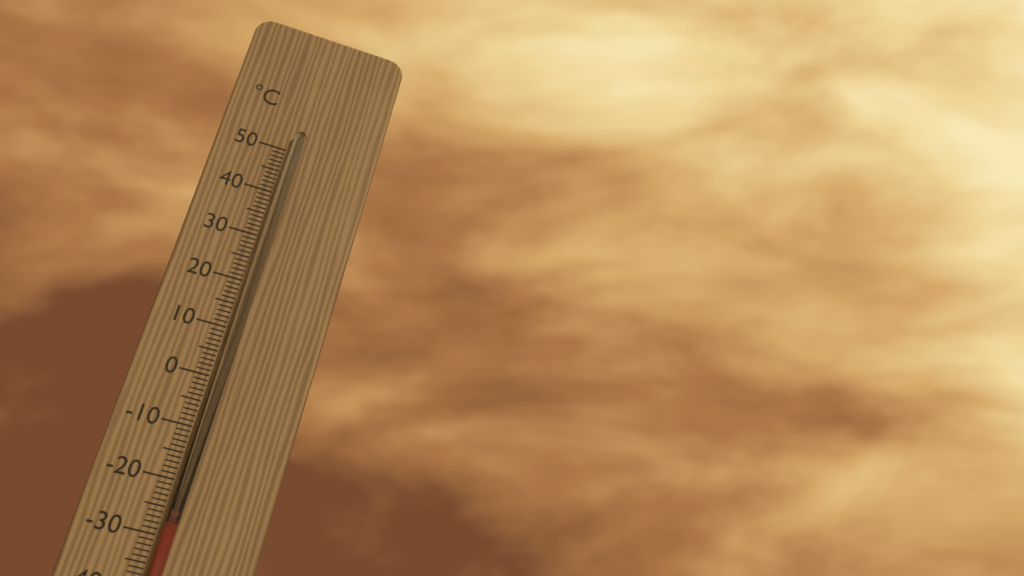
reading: -28 °C
